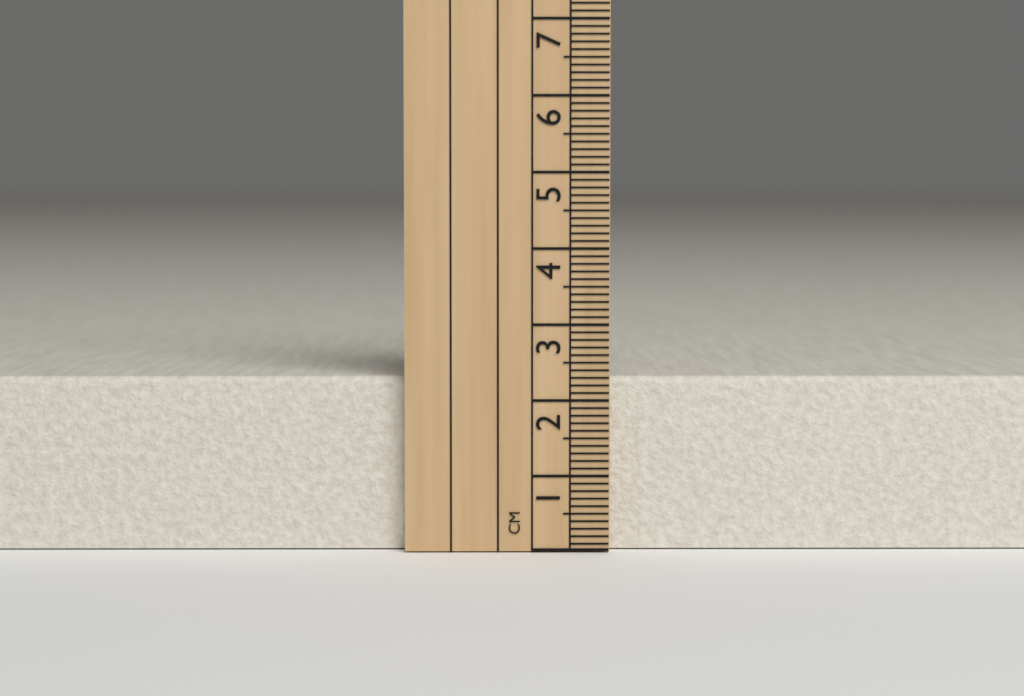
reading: 2.3 cm
